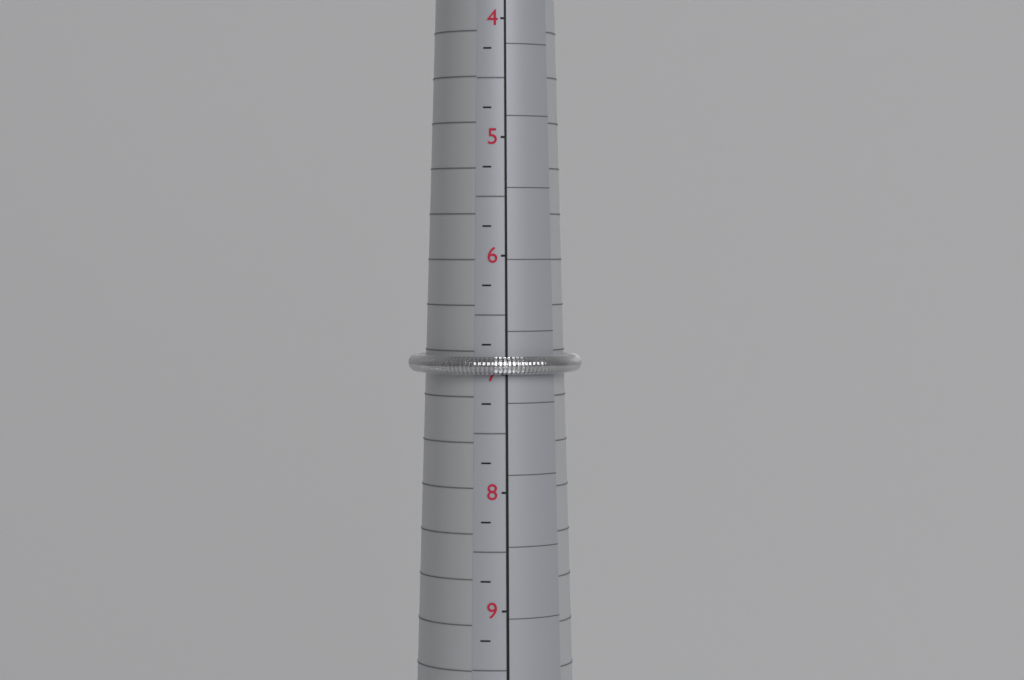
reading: 7.00 (no unit)
